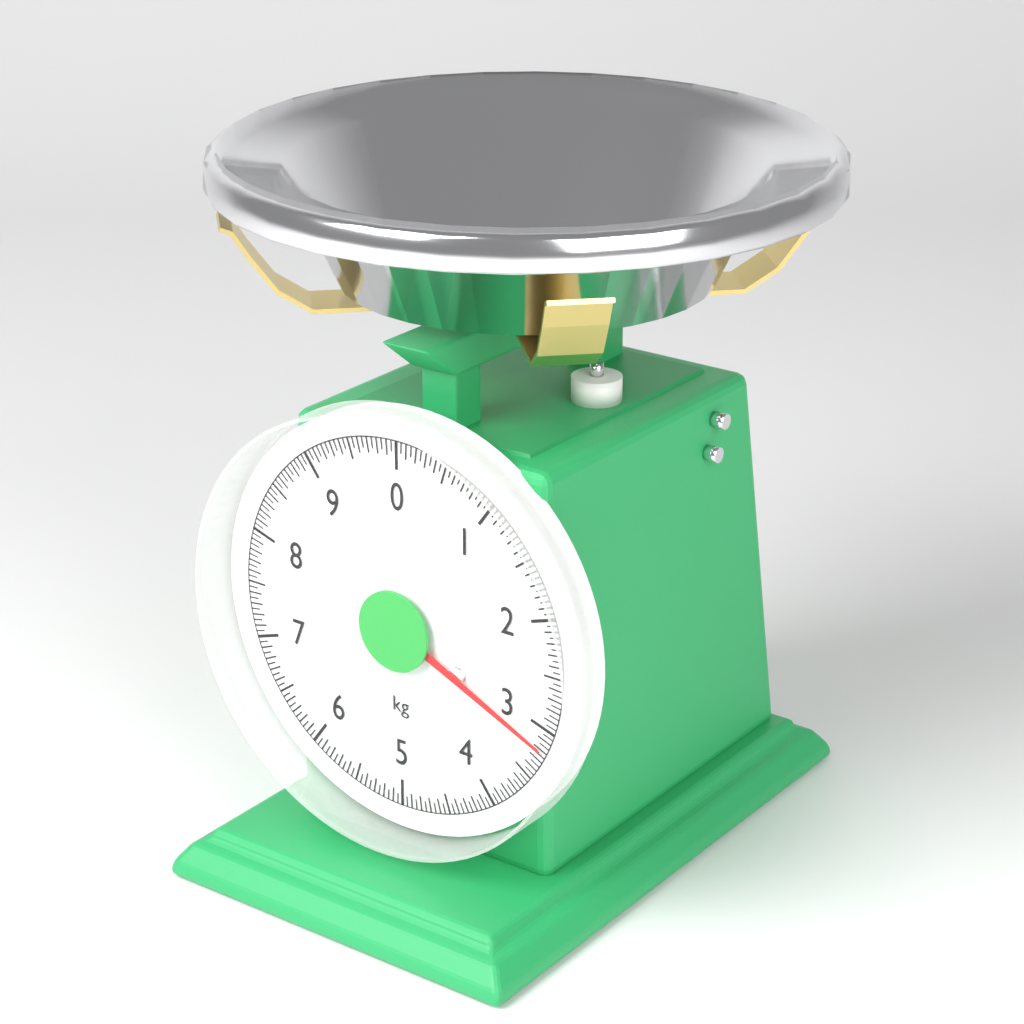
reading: 3.20 kg
